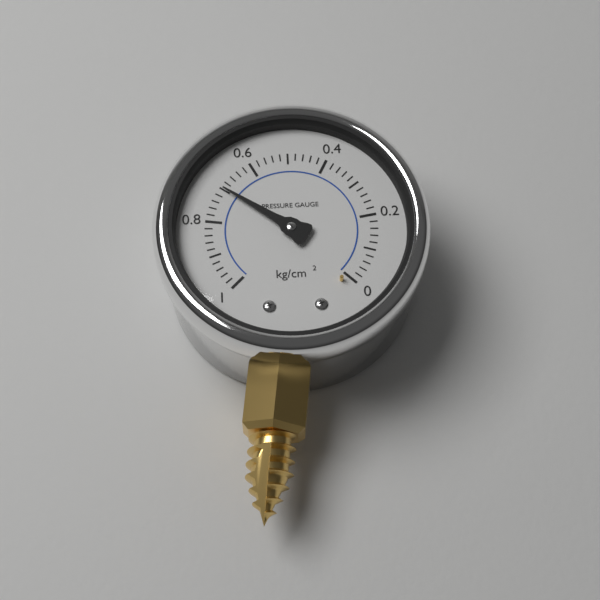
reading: 0.70 kg/cm²
